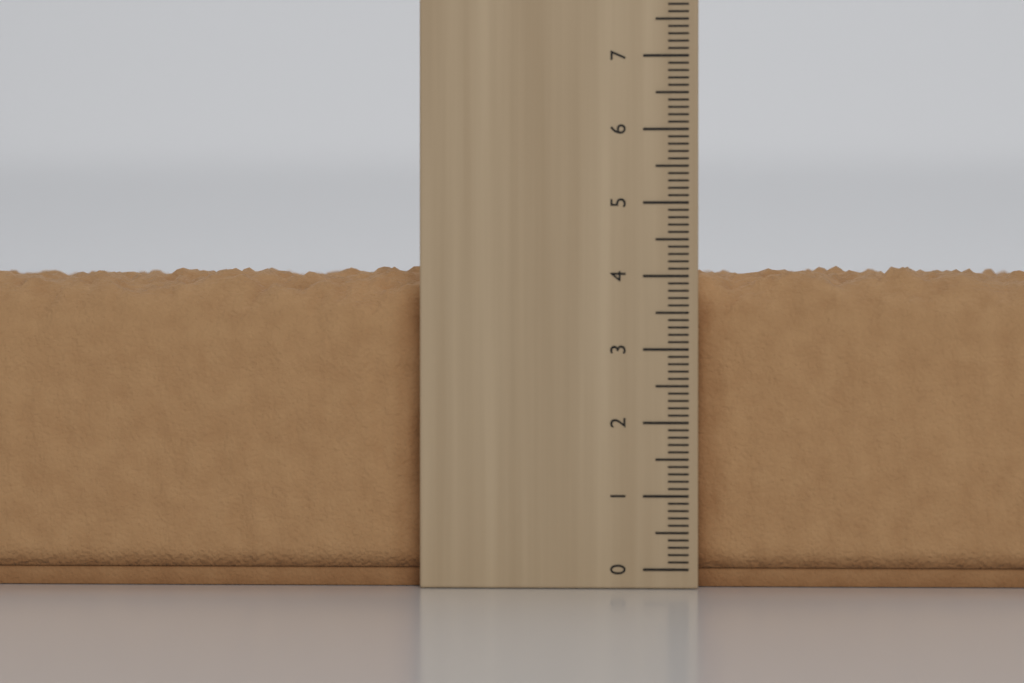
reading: 4.2 cm
